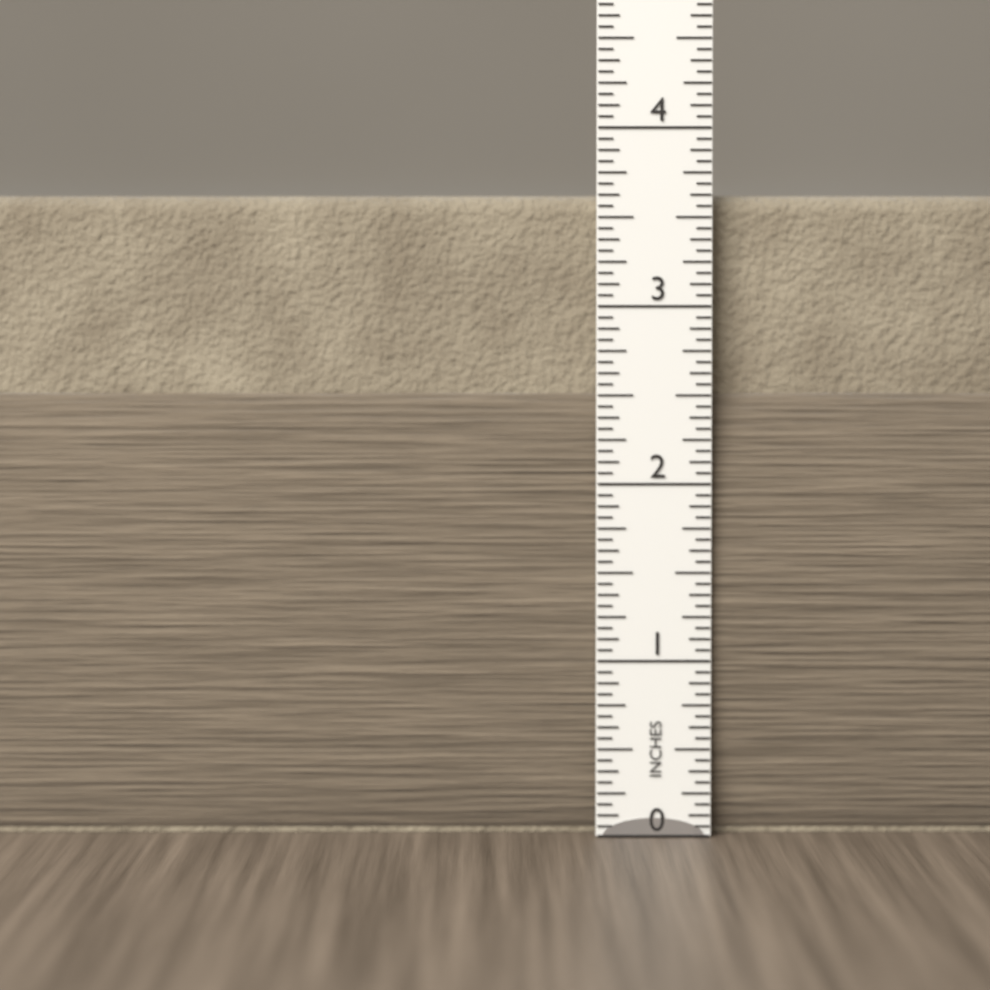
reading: 3.6250 in
